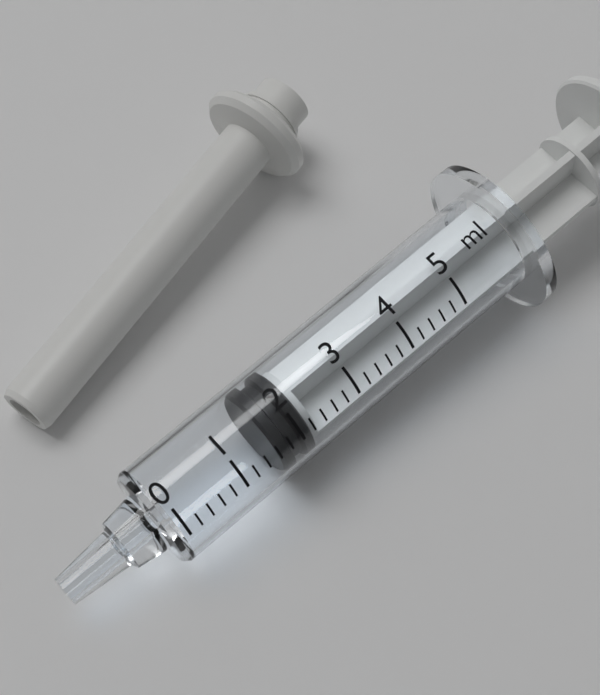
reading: 1.6 ml
